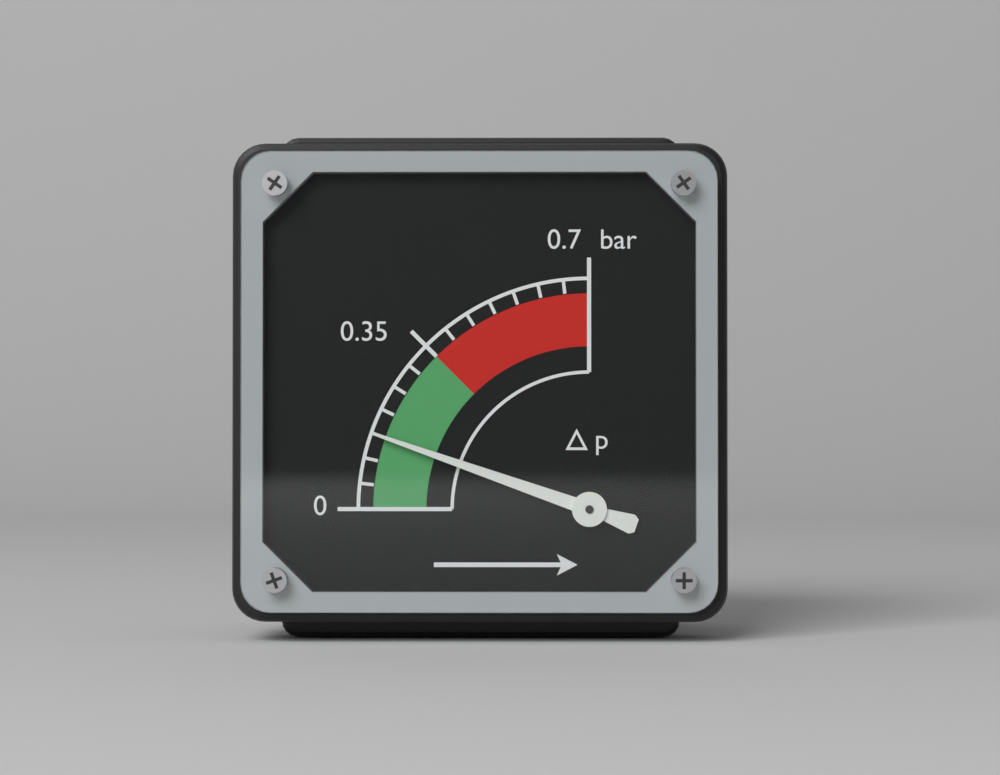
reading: 0.15 bar
